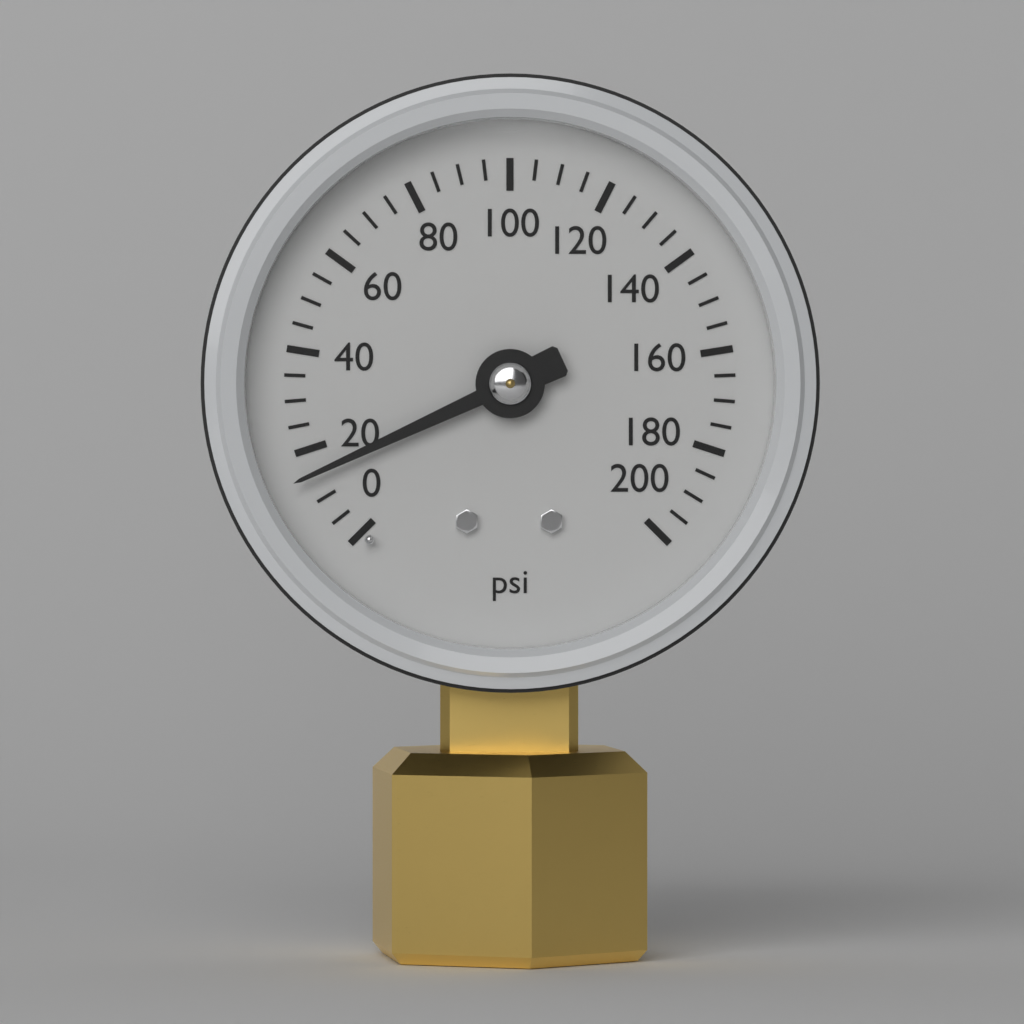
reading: 15 psi
